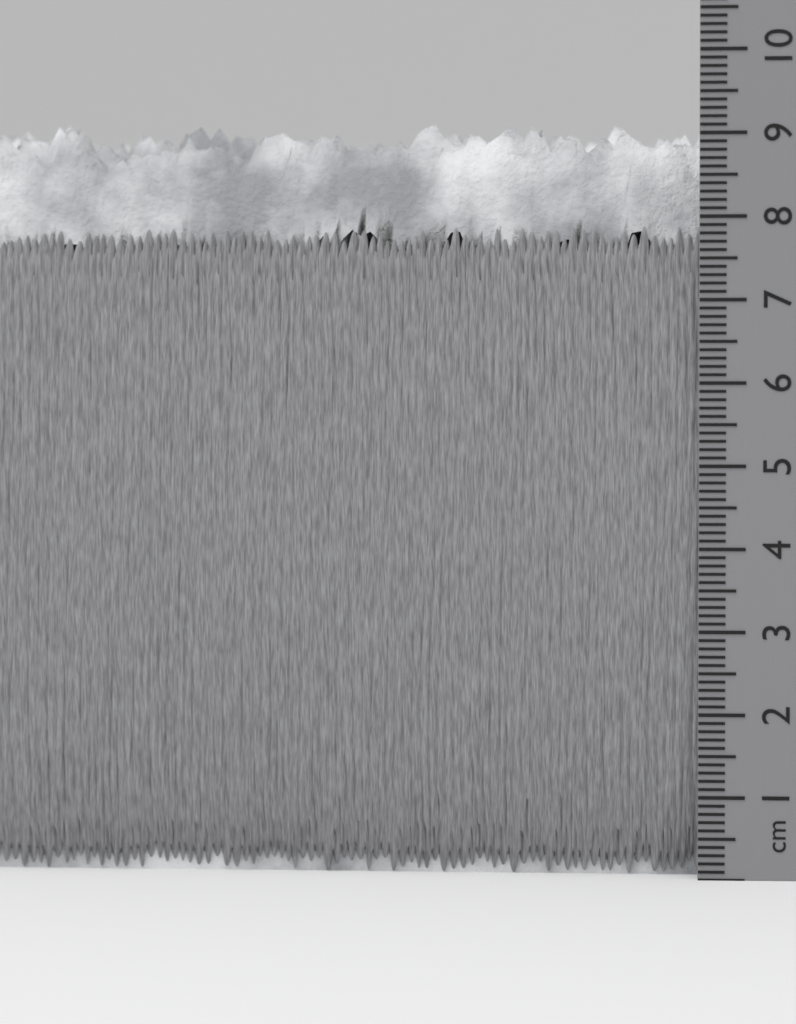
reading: 9.3 cm
